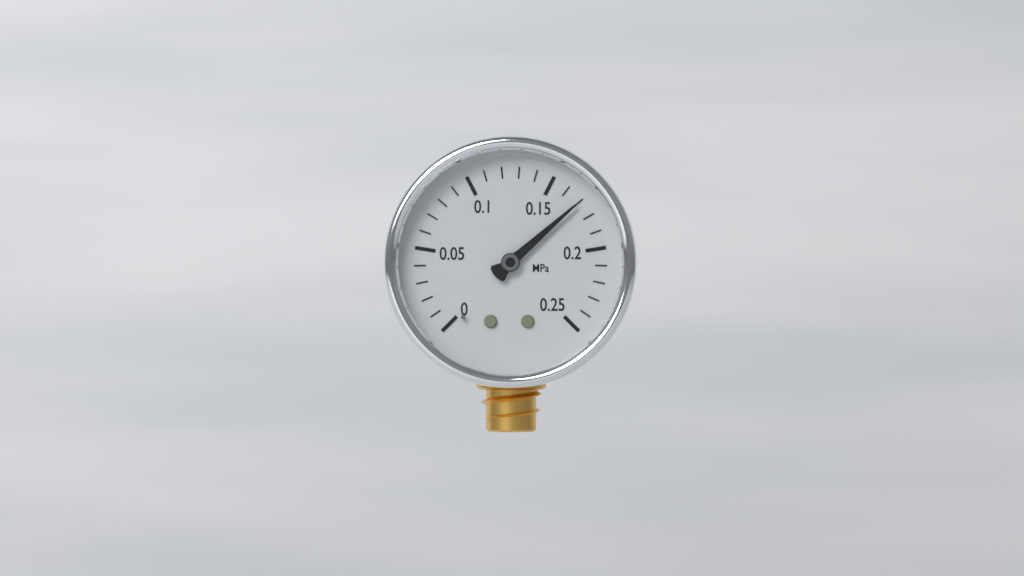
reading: 0.17 MPa
